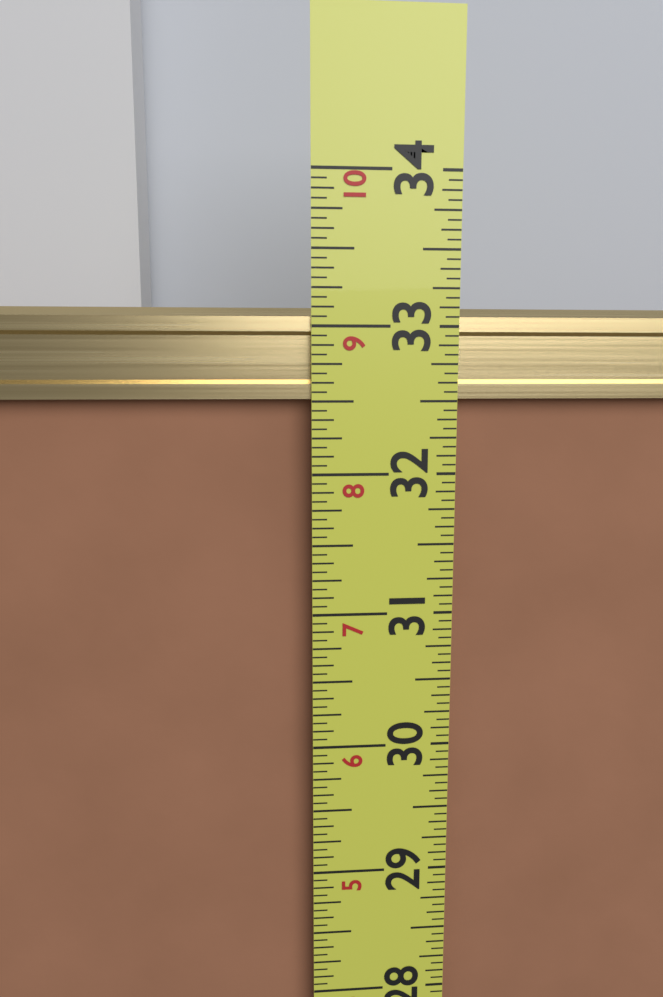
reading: 33.1250 in
